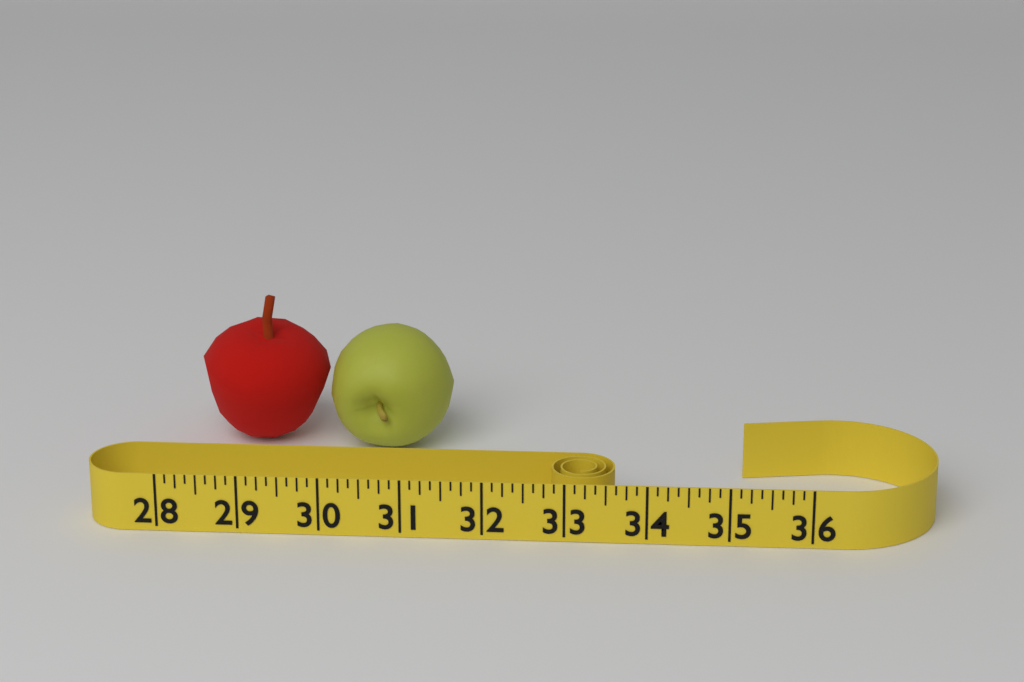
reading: 31.375 (no unit)
